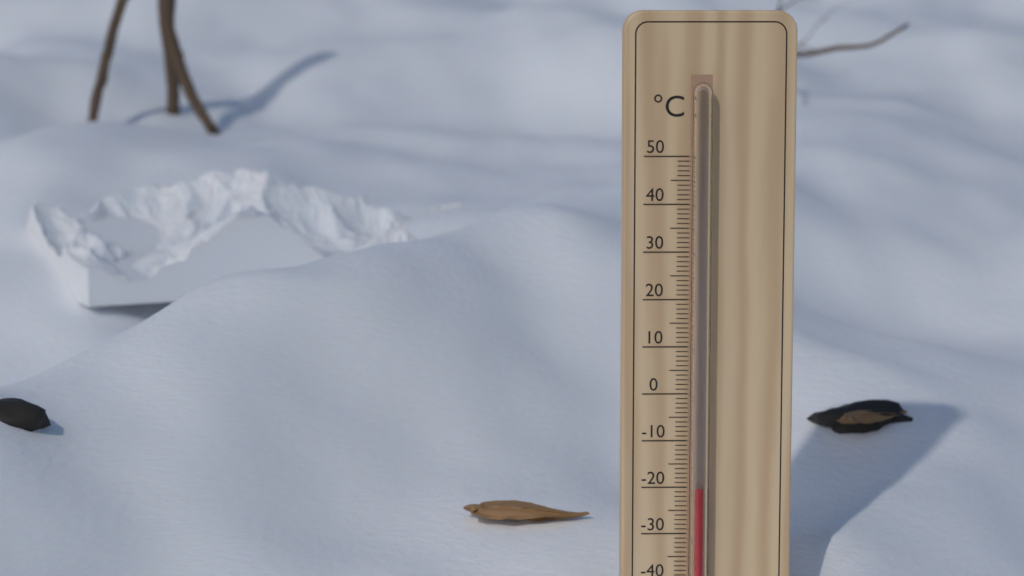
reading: -20 °C
